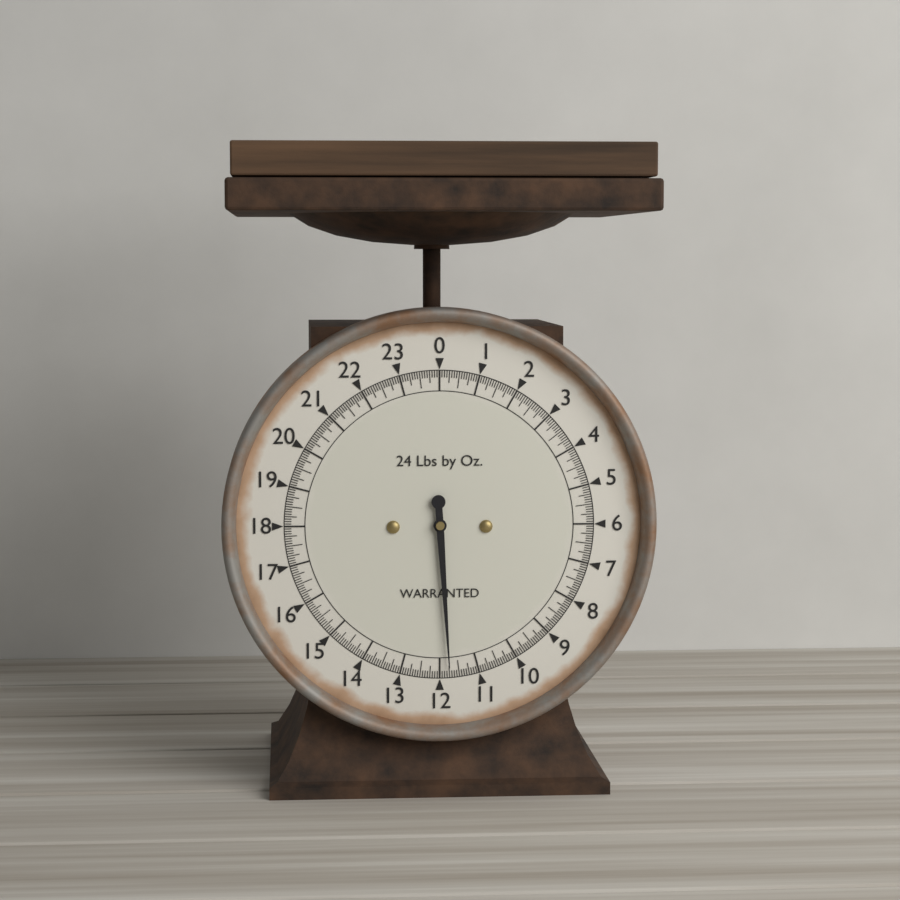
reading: 11.7500 lb
